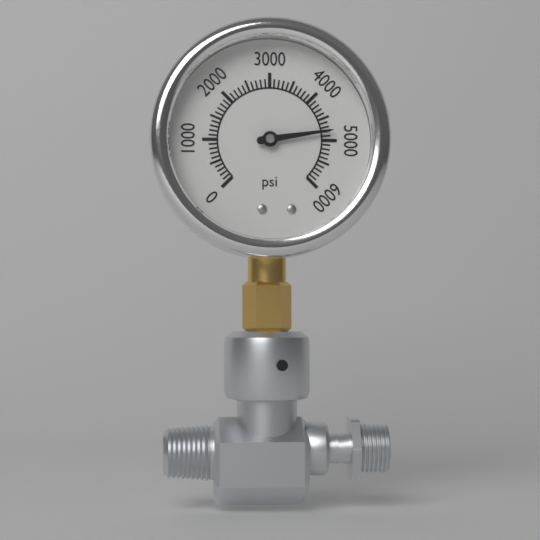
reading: 4800 psi
